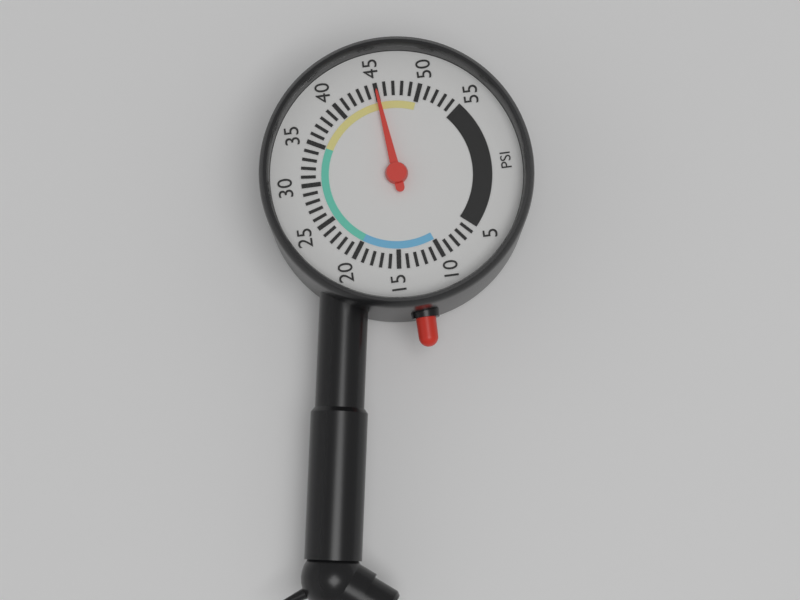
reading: 45 psi
